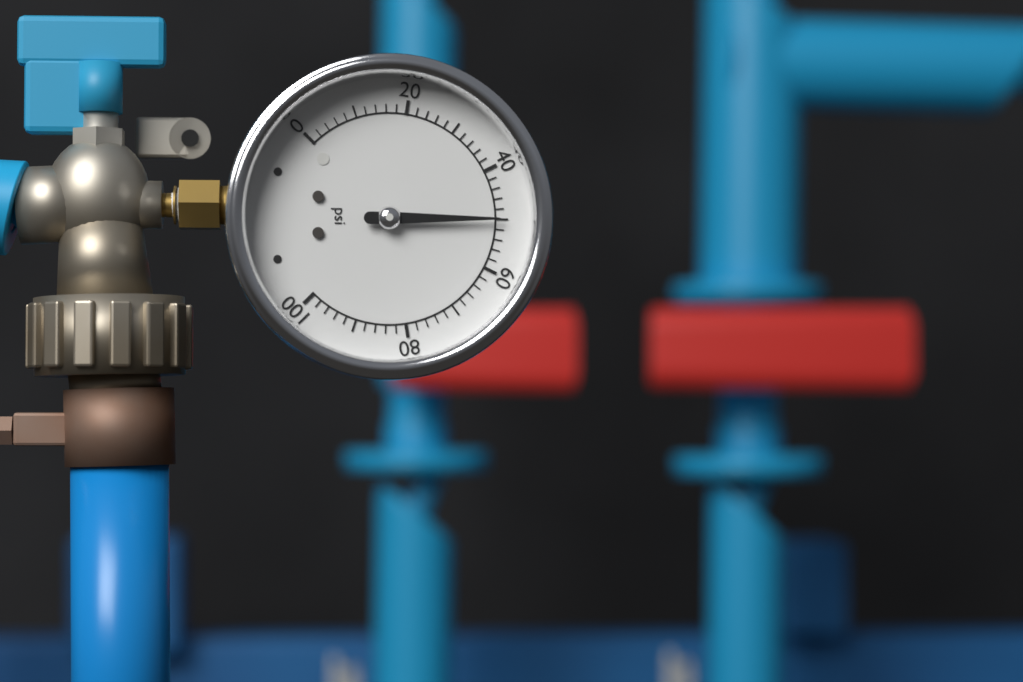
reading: 50 psi
